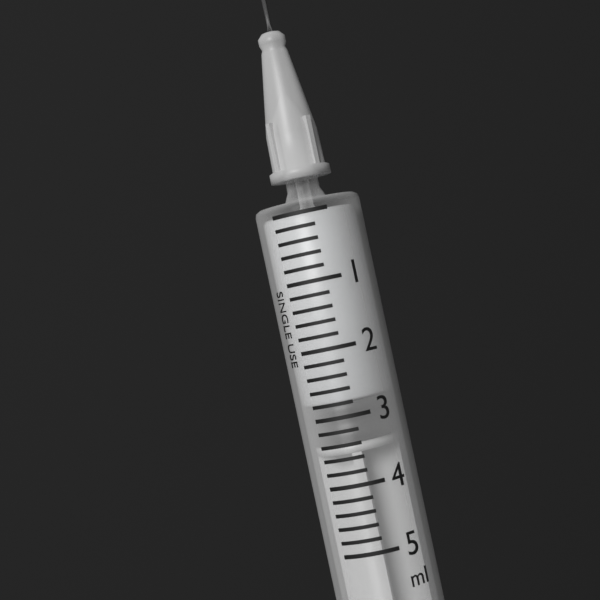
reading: 2.8 ml
